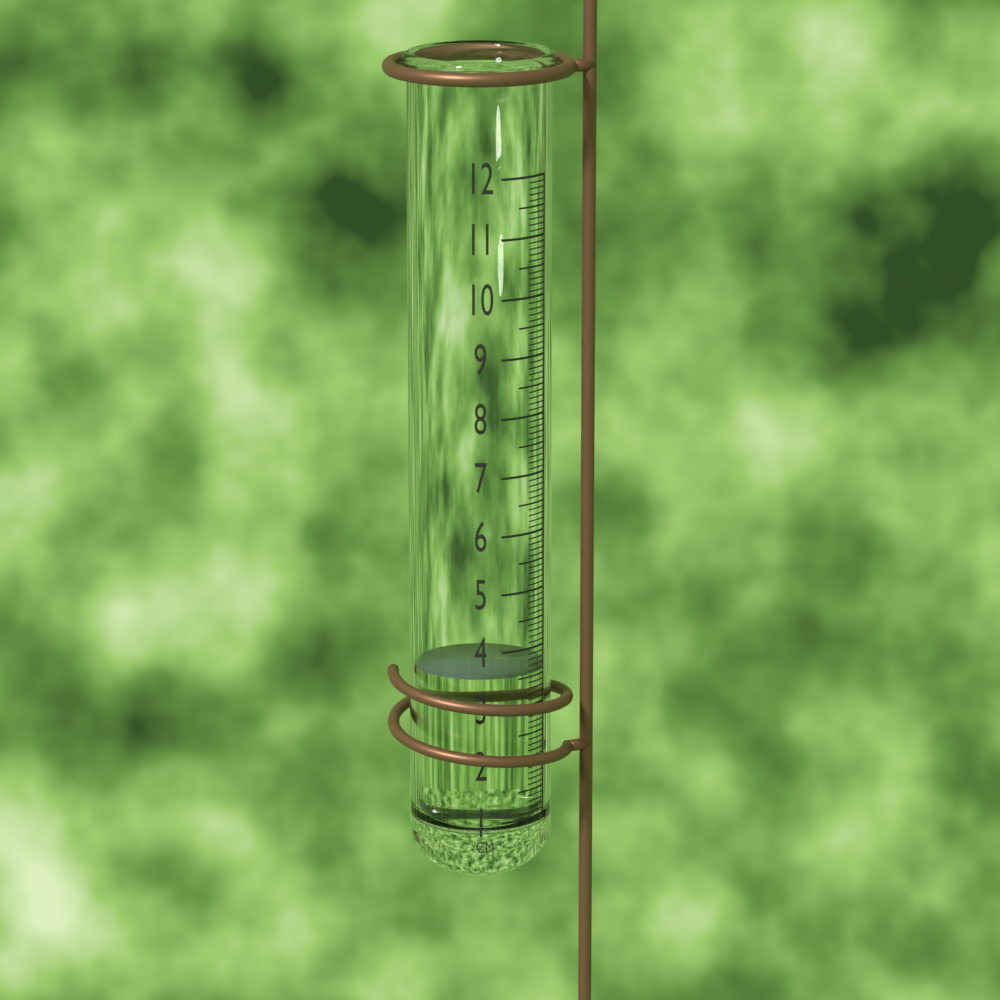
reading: 3.6 cm
